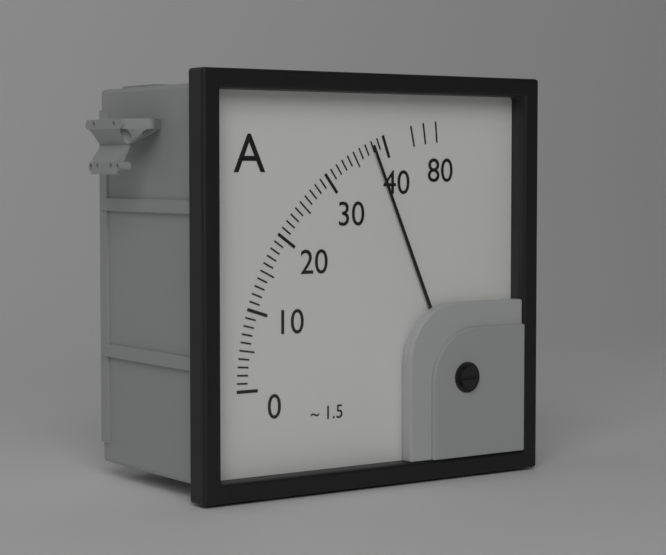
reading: 38 A
